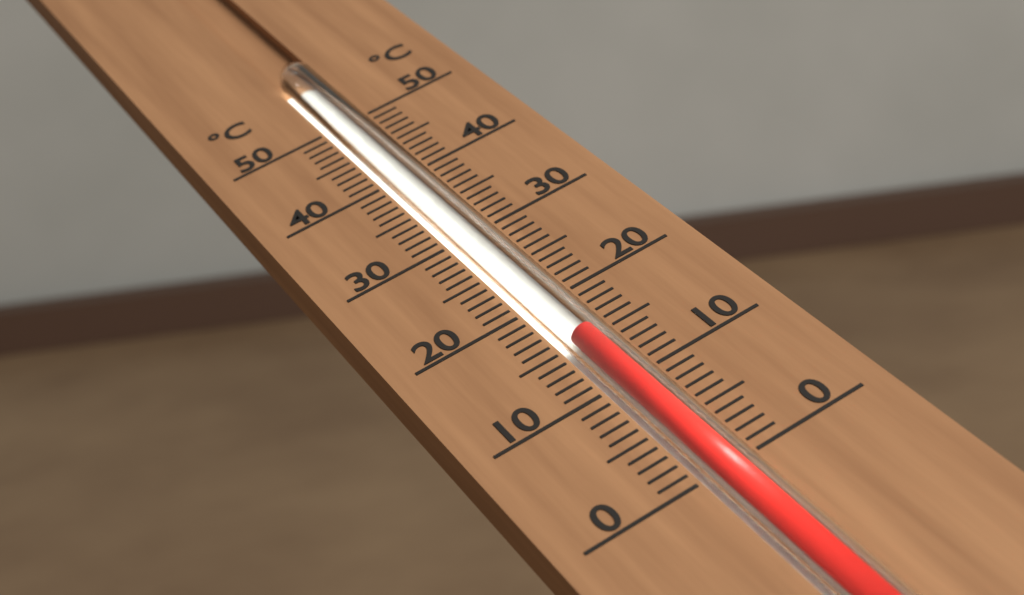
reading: 15 °C
